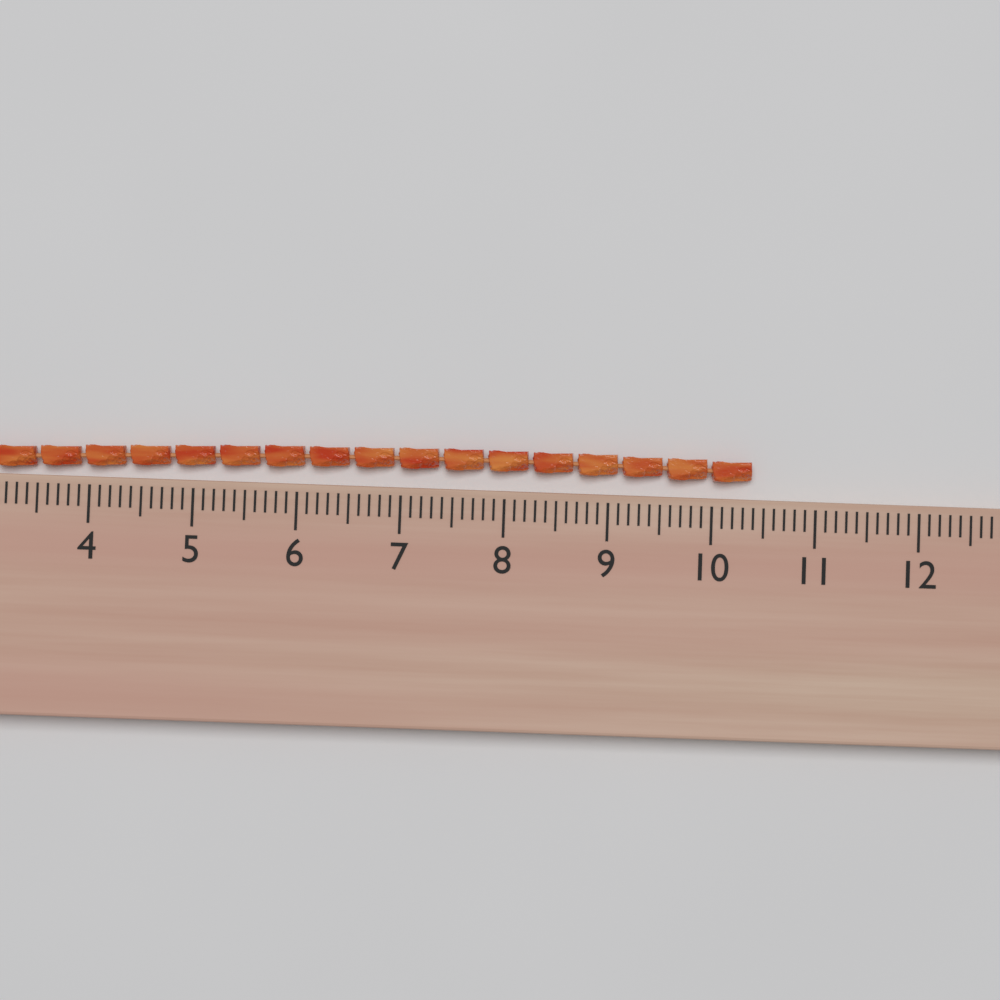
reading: 10.4 (no unit)
